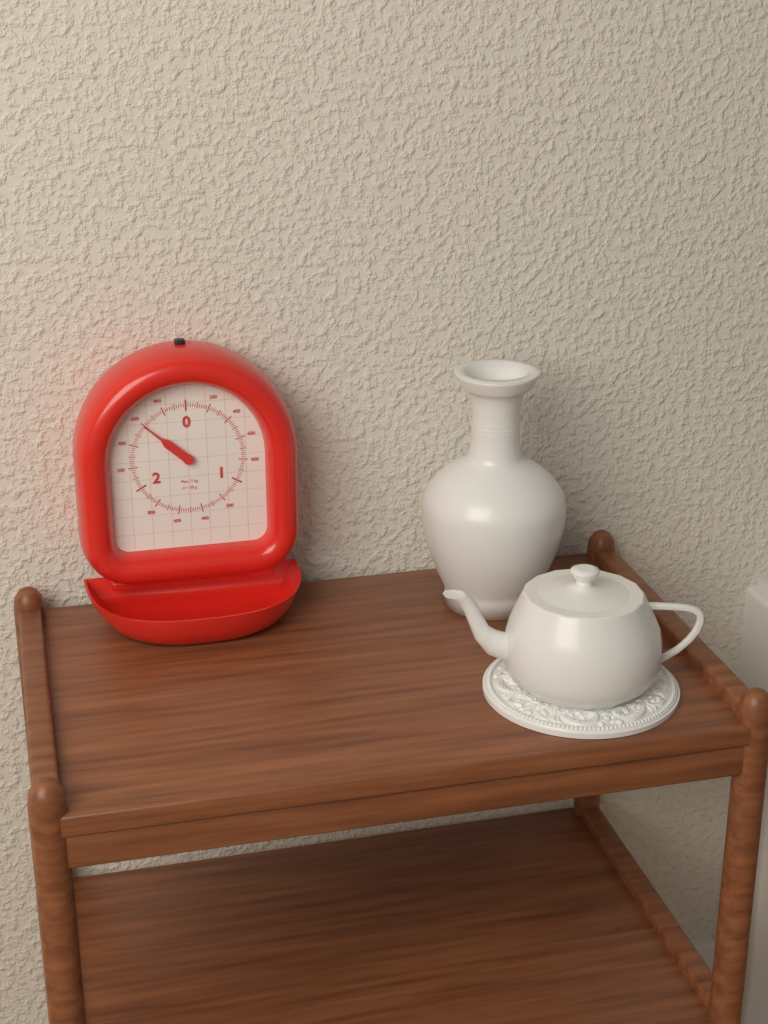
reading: 2.60 kg
